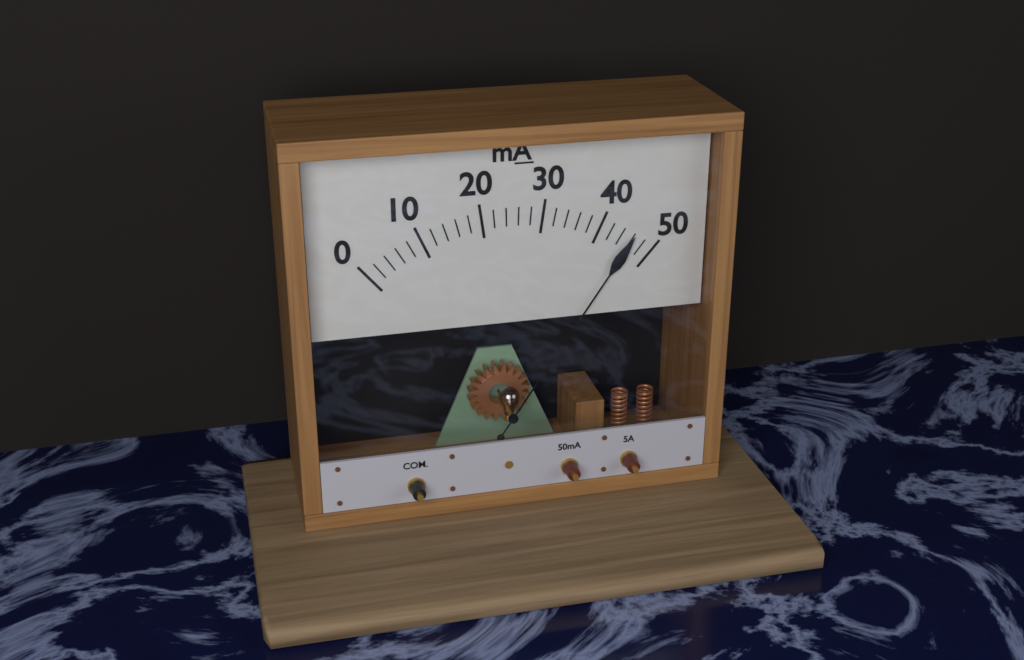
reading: 46 mA
